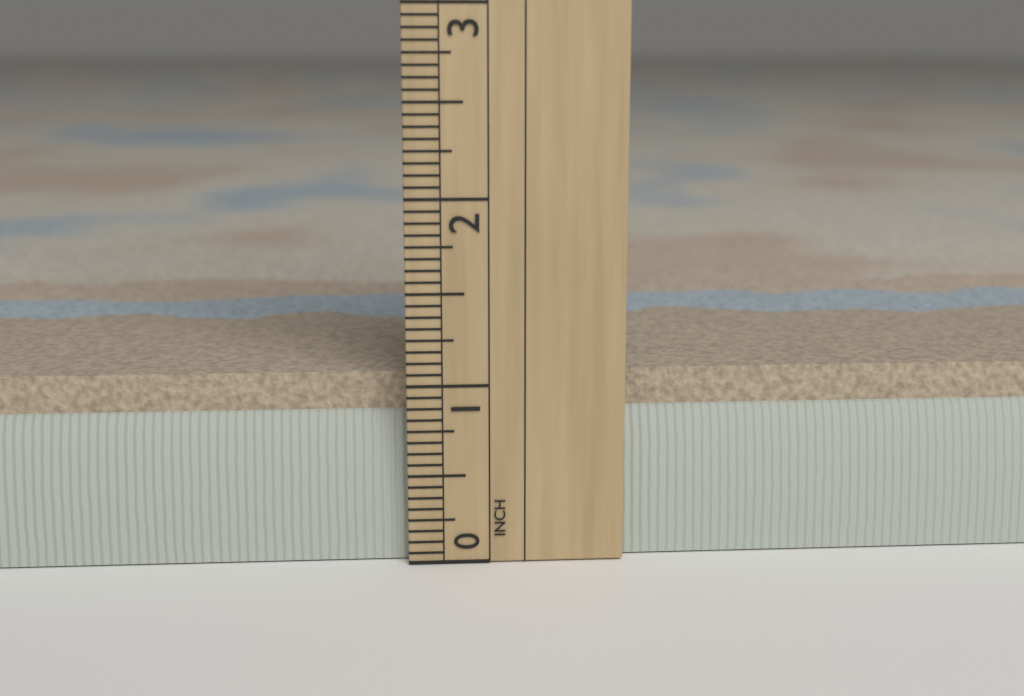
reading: 1.0625 in
